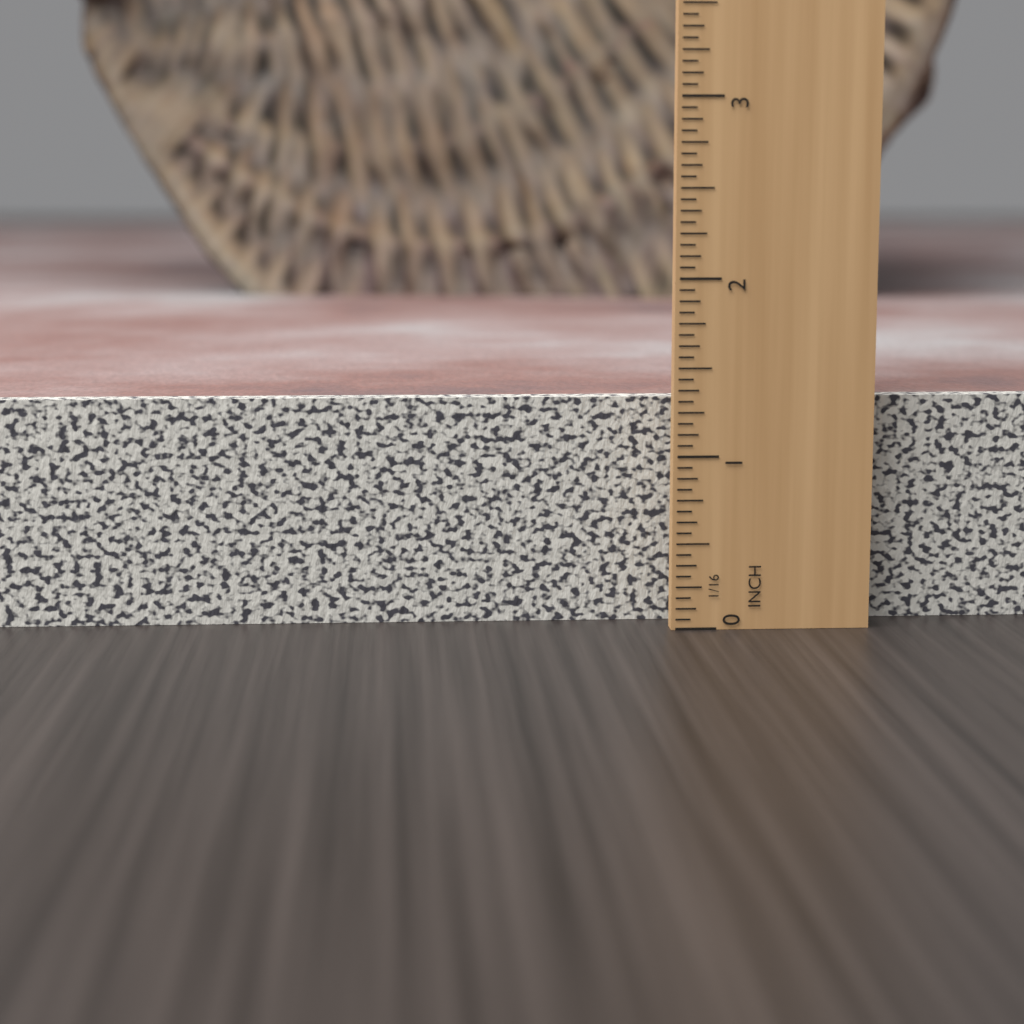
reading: 1.3125 in
